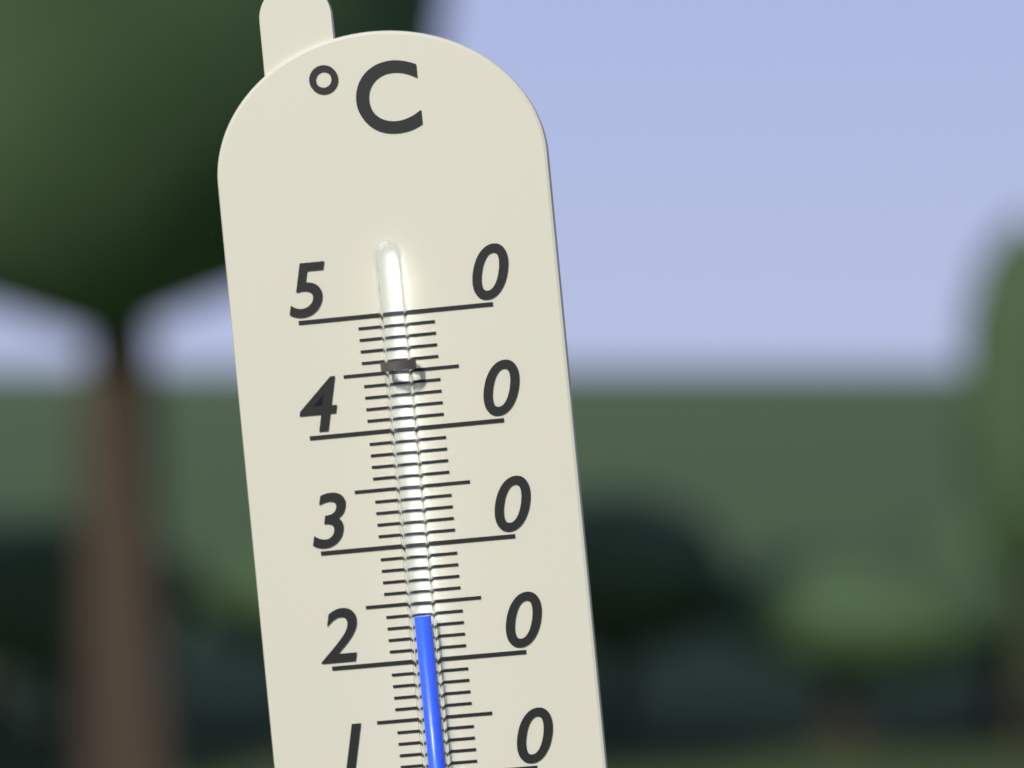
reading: 24 °C
